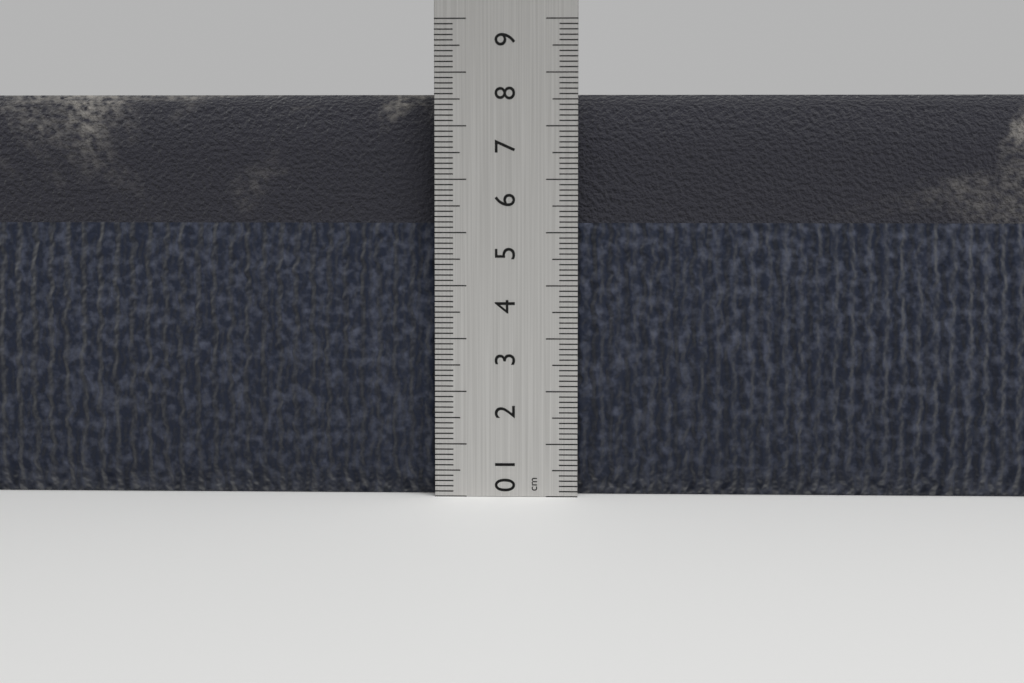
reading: 7.6 cm
